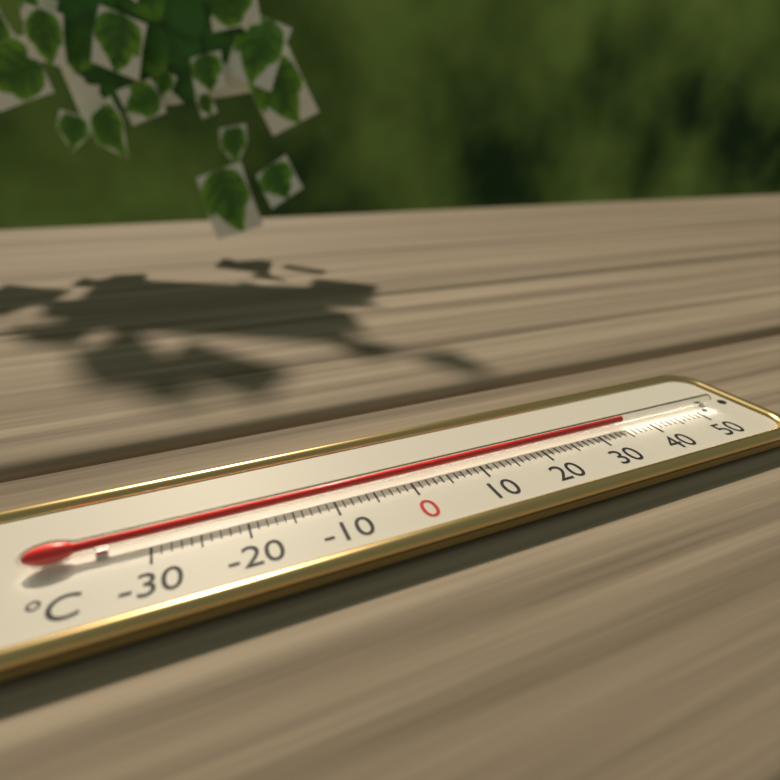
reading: 35 °C
